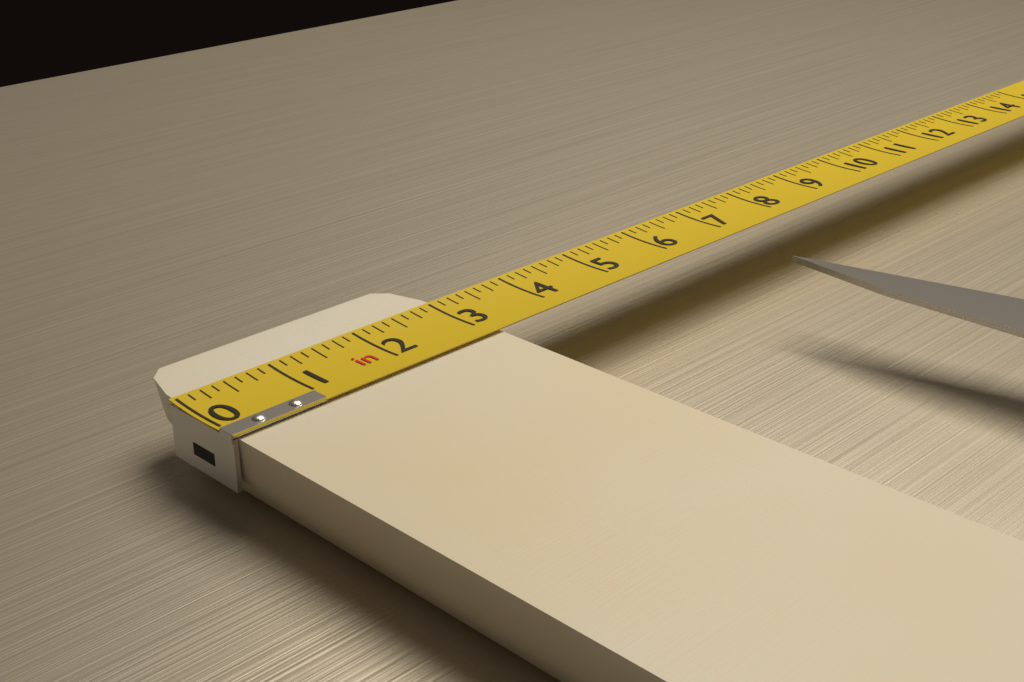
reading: 3.125 in
